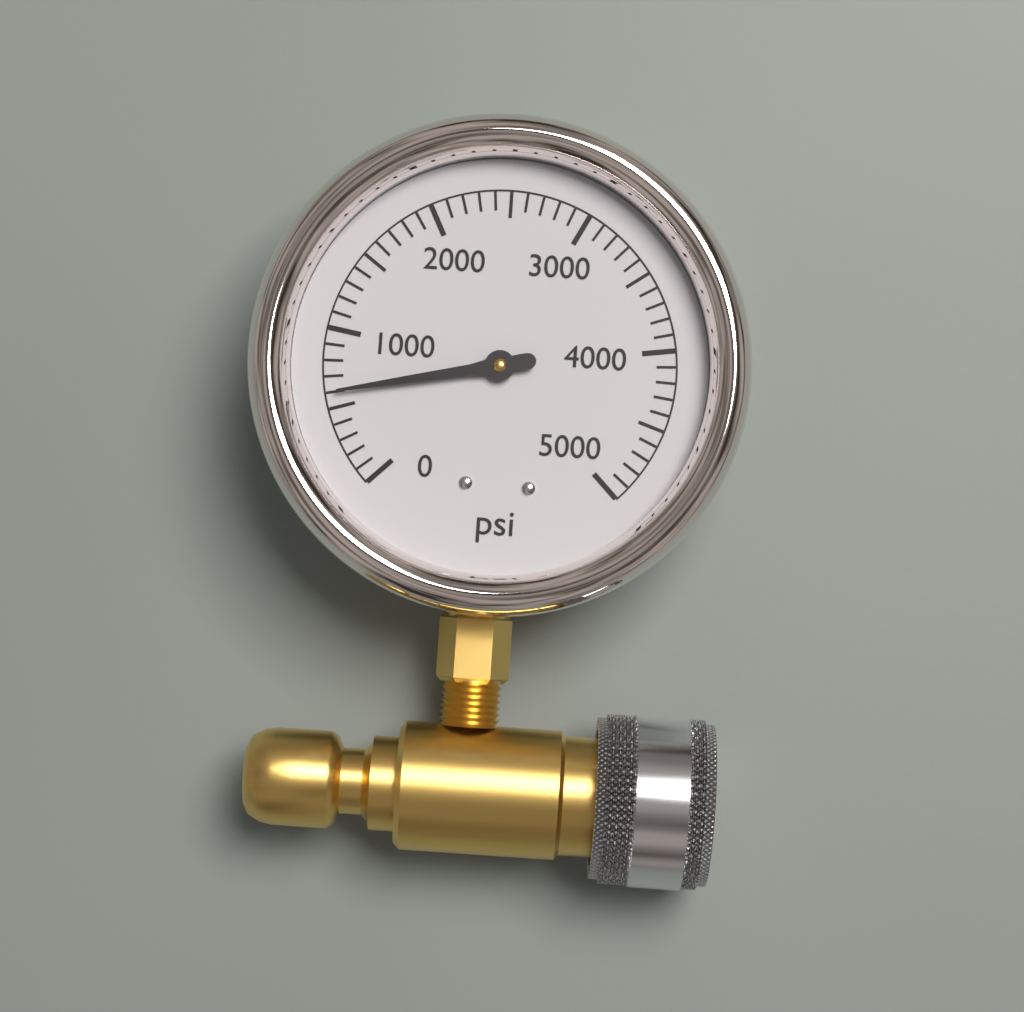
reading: 600 psi
